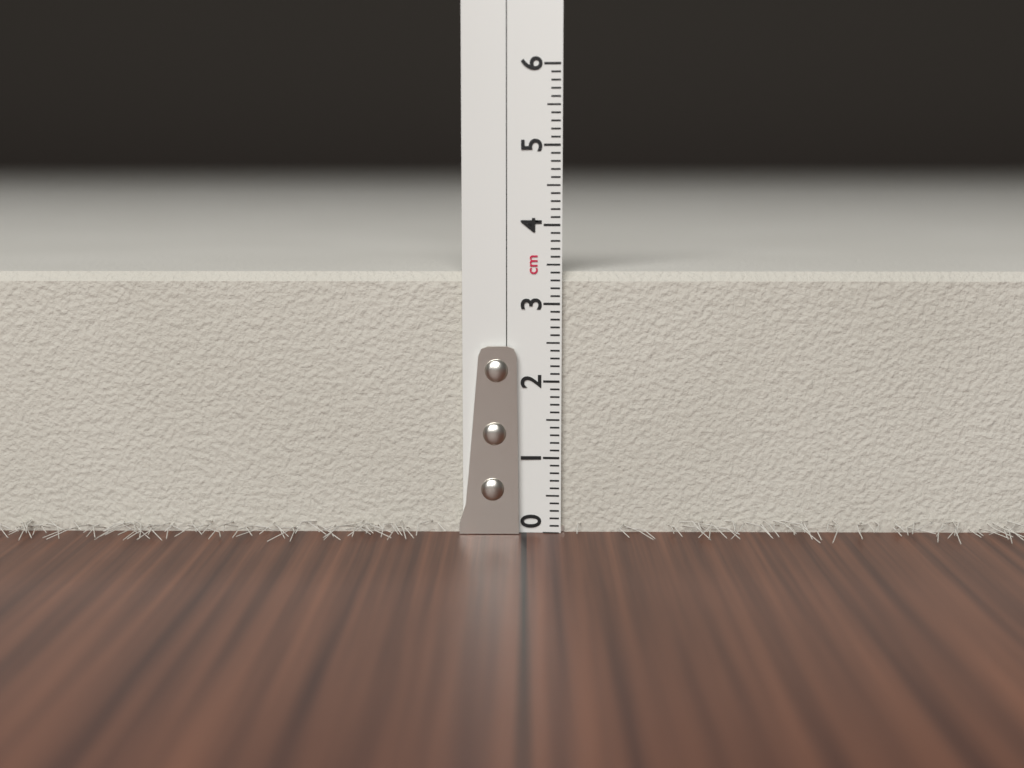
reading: 3.4 cm
